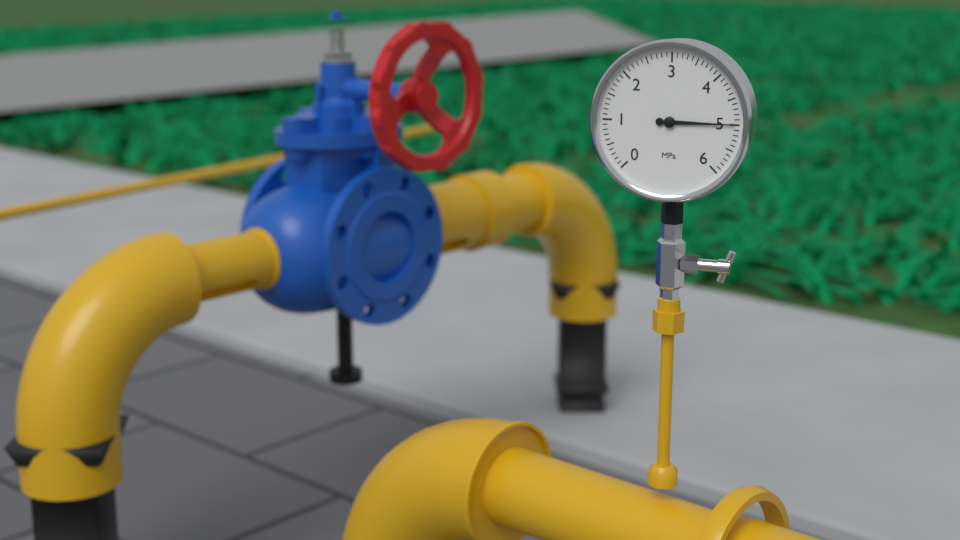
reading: 5.0 MPa
